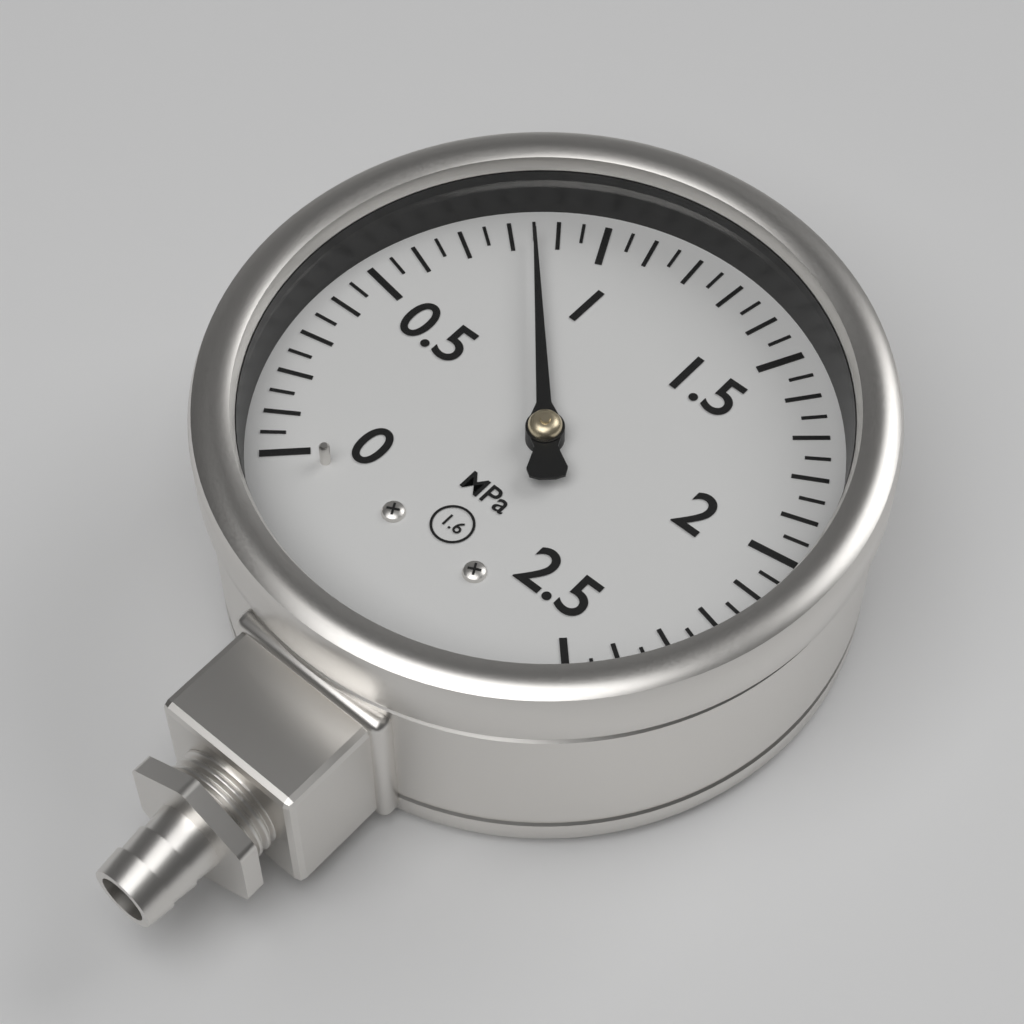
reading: 0.85 MPa
